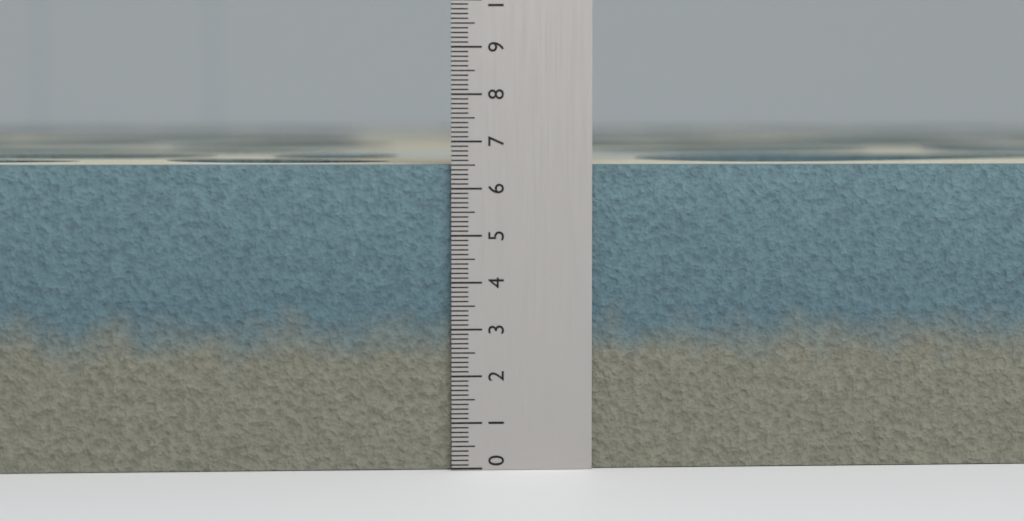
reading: 6.5 (no unit)
